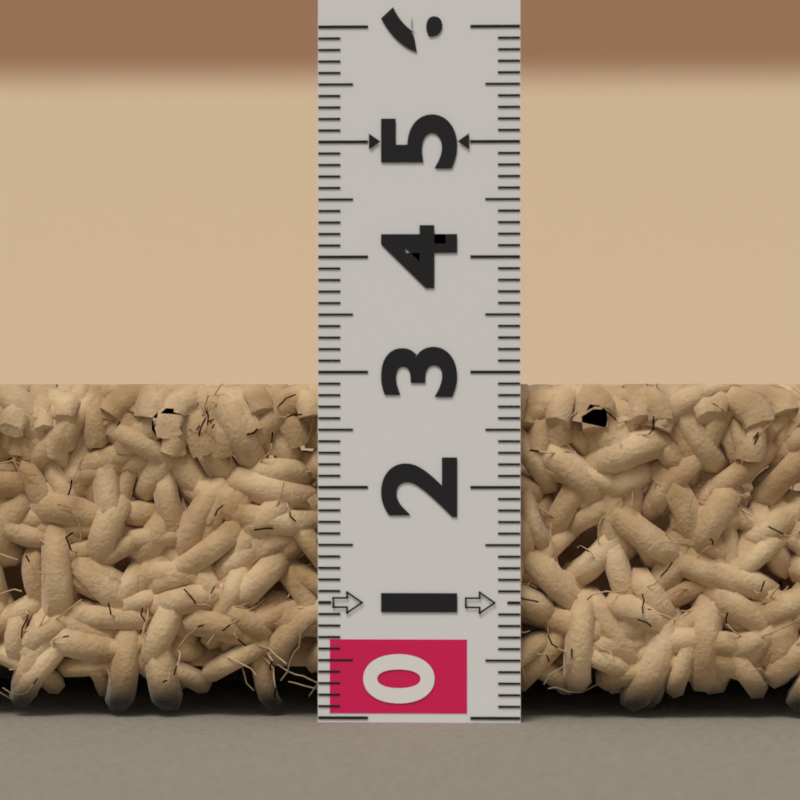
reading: 2.9 (no unit)
